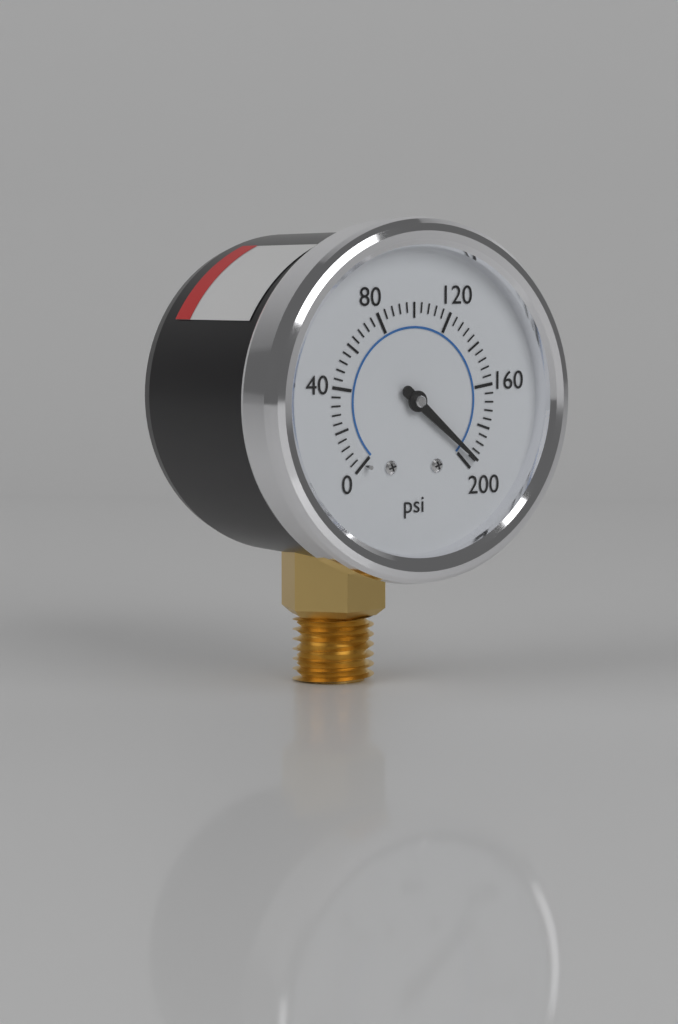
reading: 196 psi
